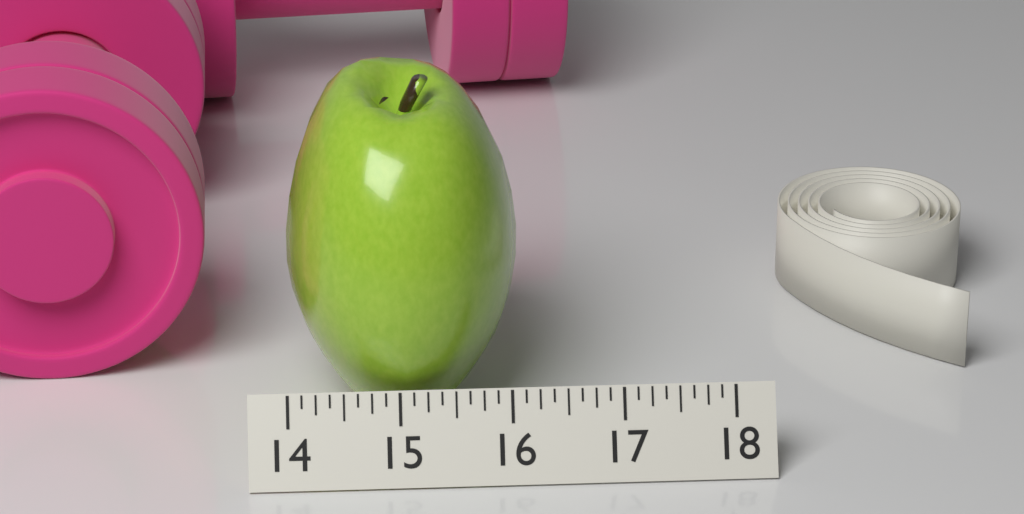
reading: 16.125 (no unit)
